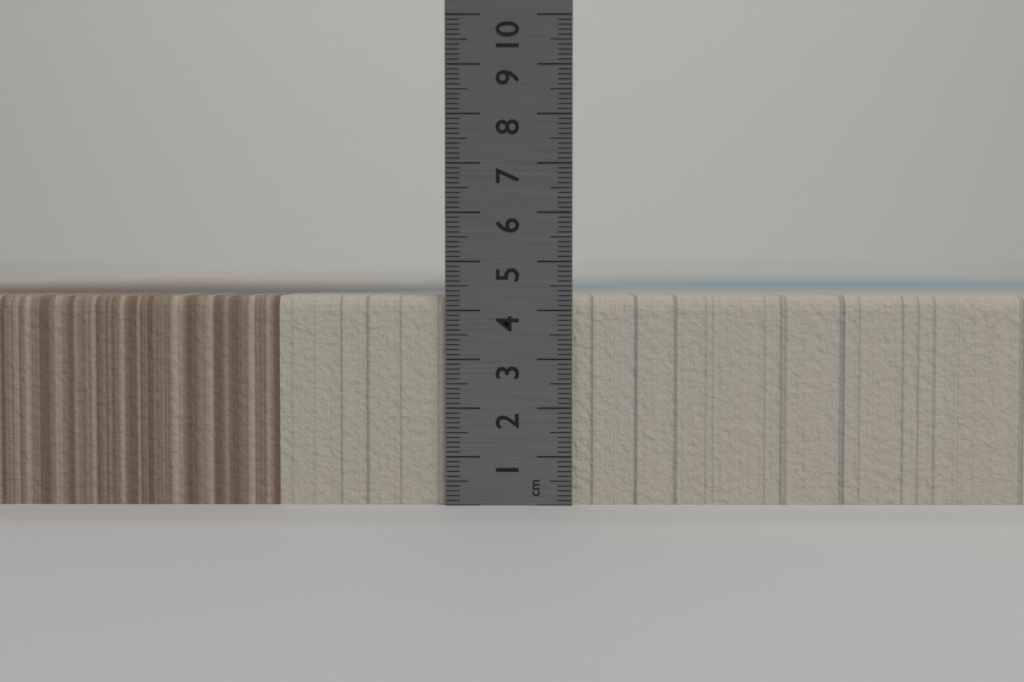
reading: 4.3 cm
